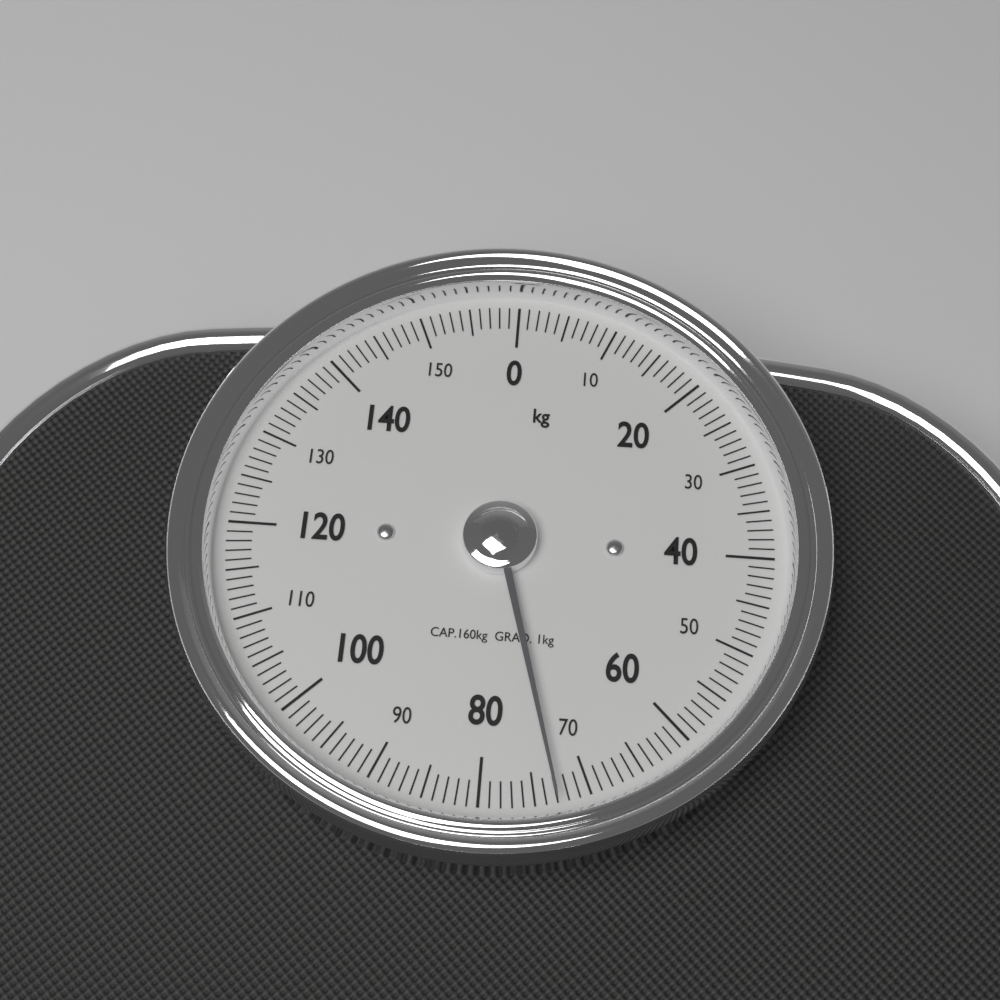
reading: 73 kg
